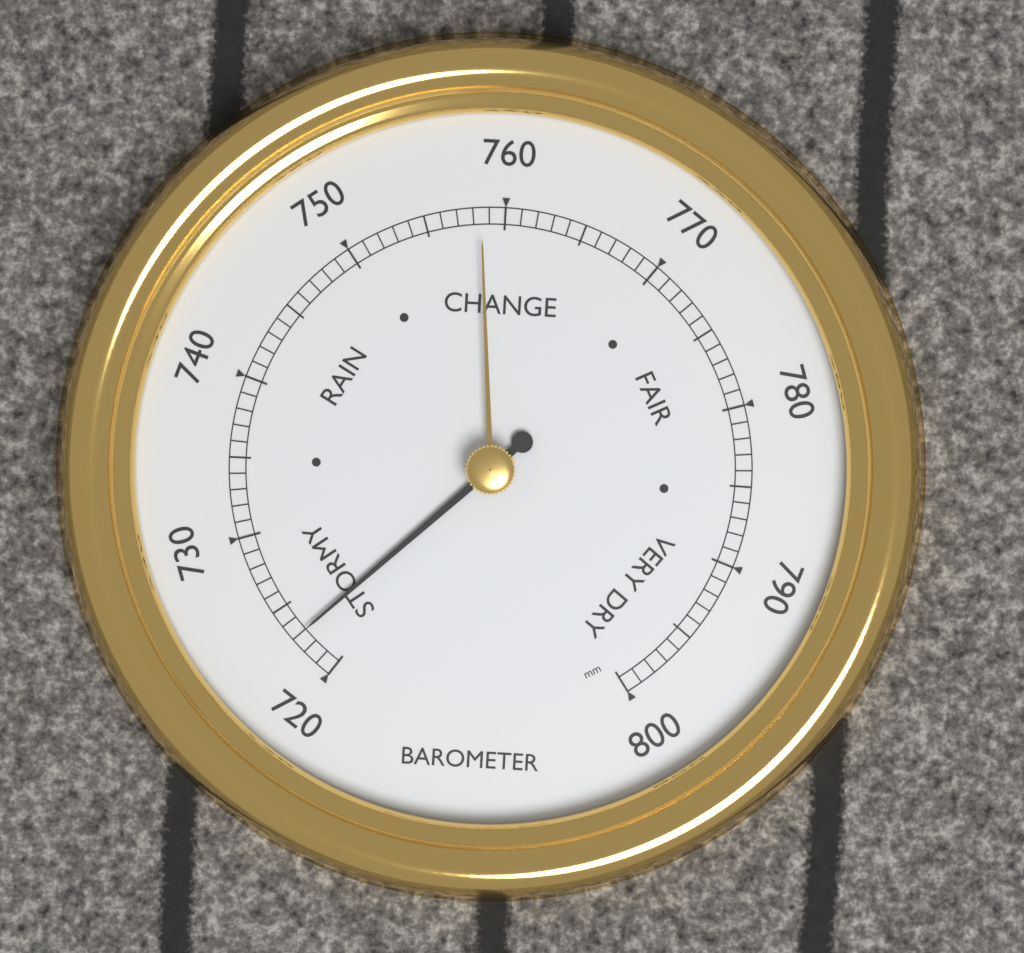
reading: 723 mm
